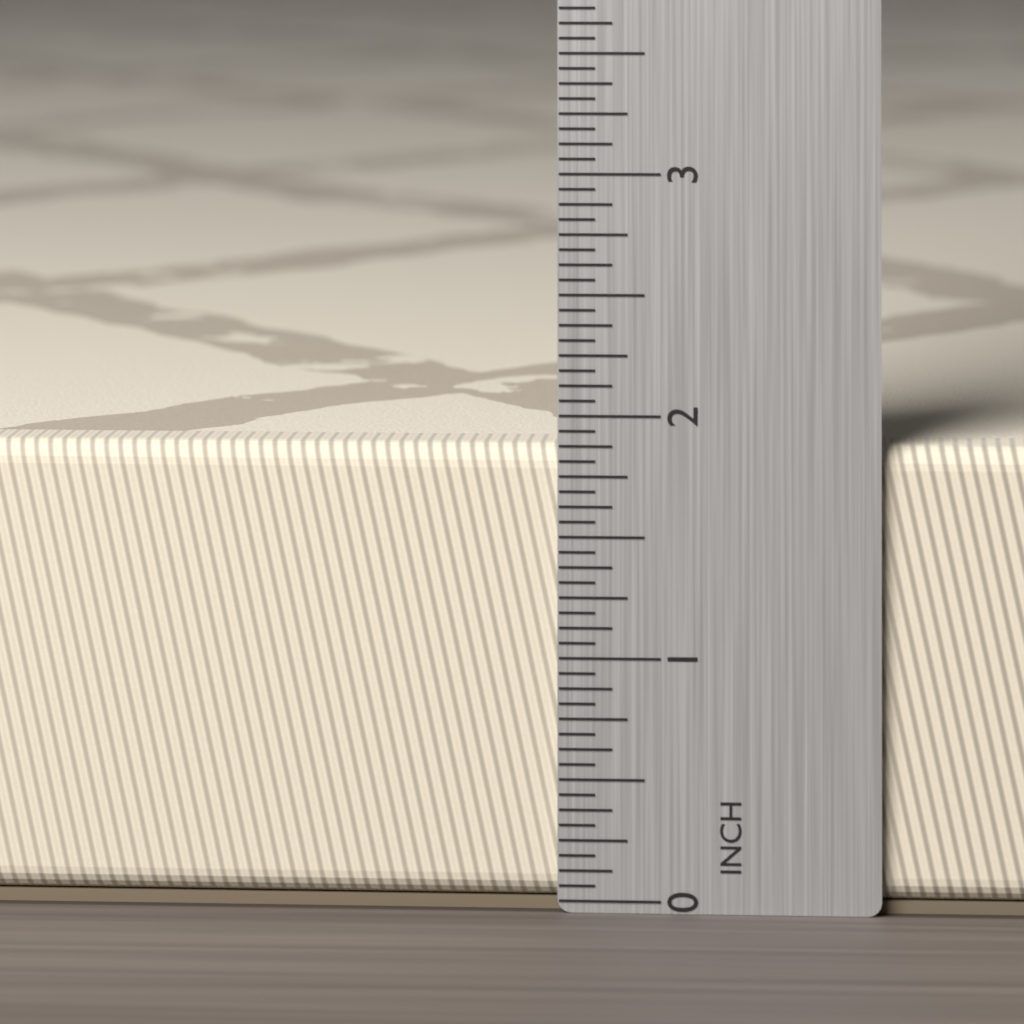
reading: 1.8750 in
